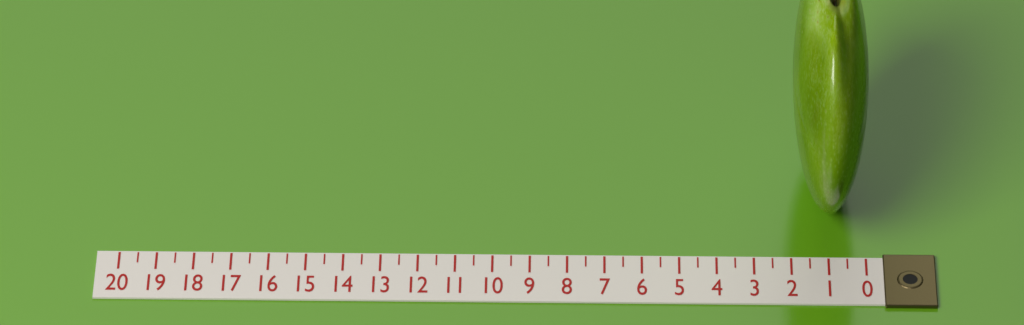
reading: 2.0 (no unit)
